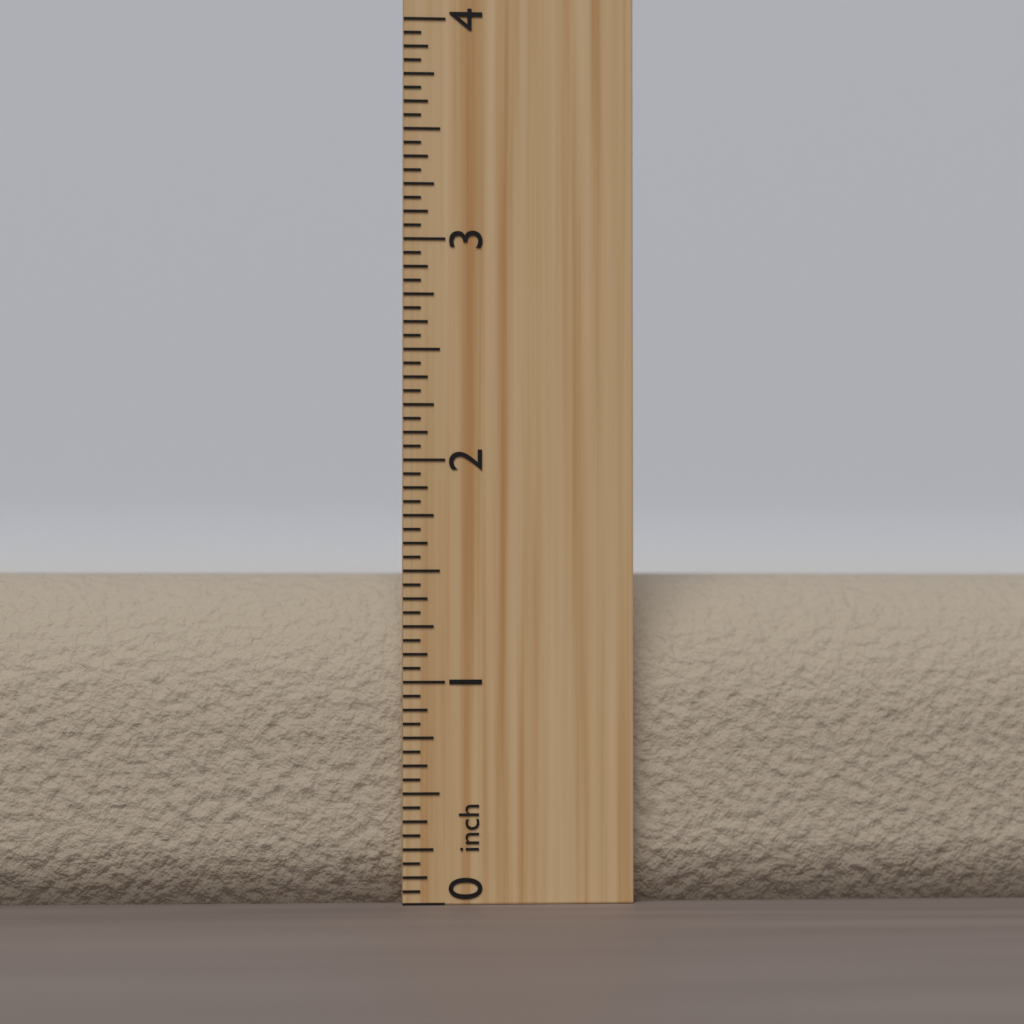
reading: 1.5000 inch
